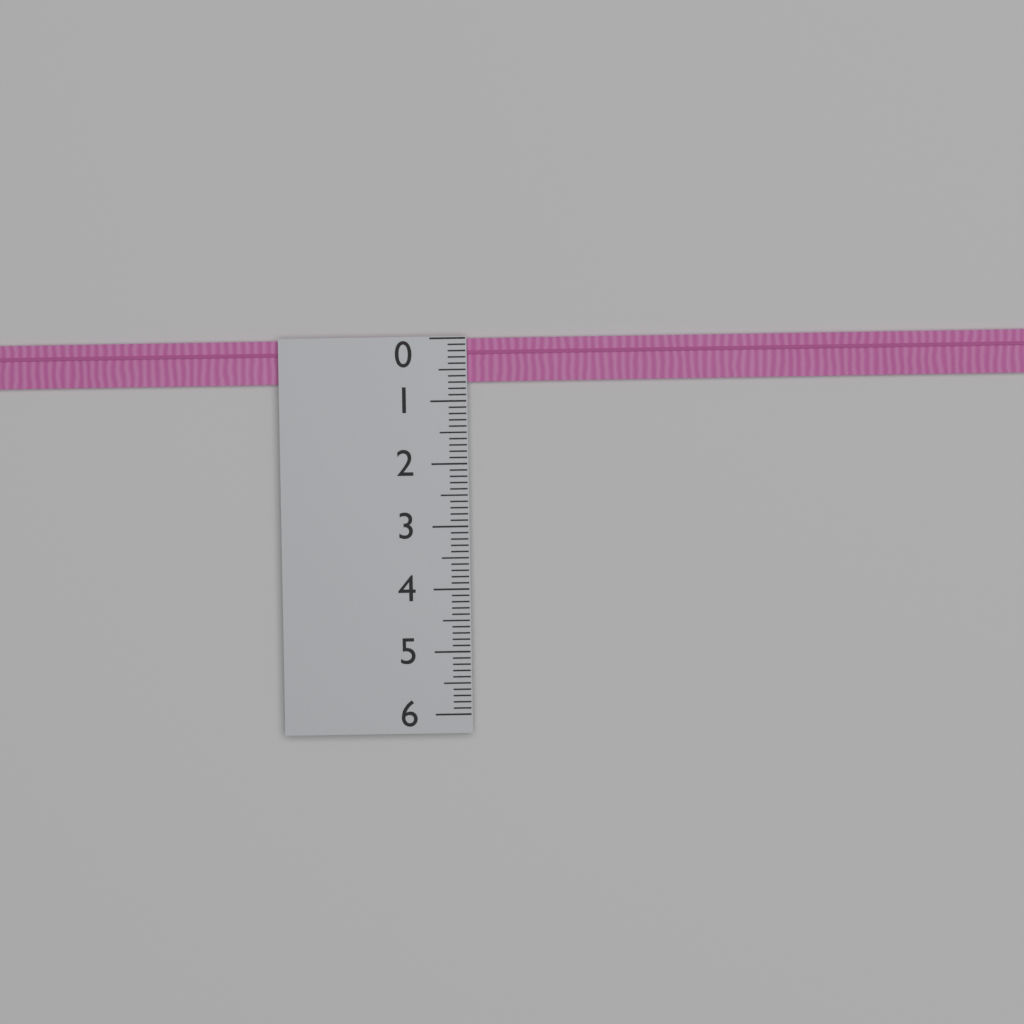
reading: 0.7 (no unit)
